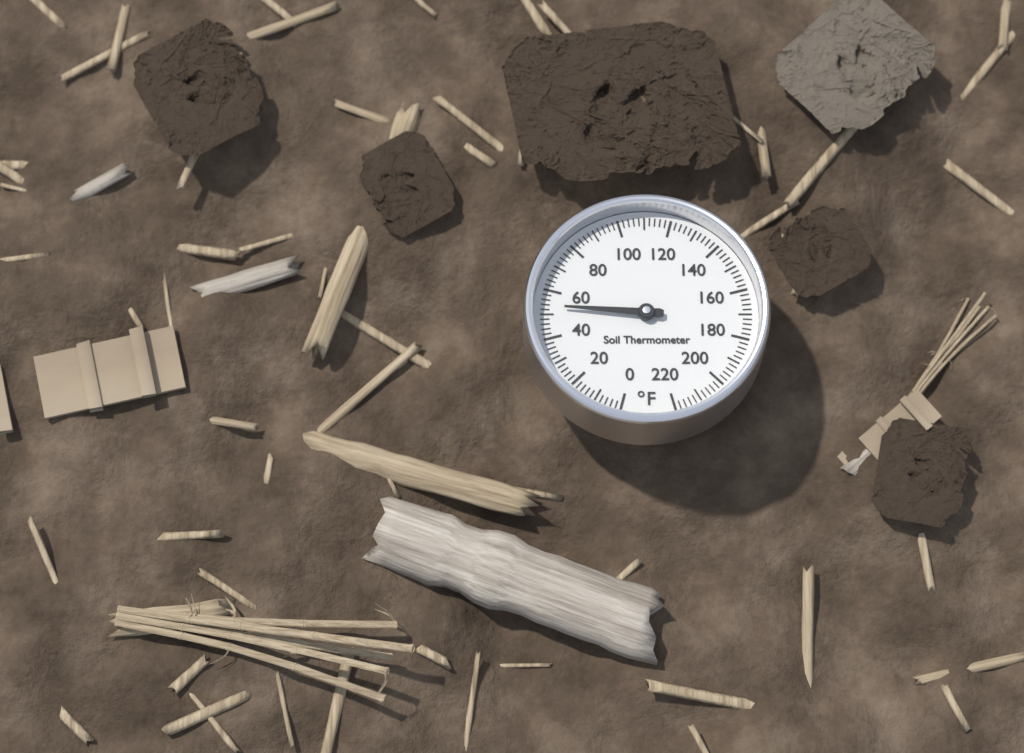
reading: 53 °F
